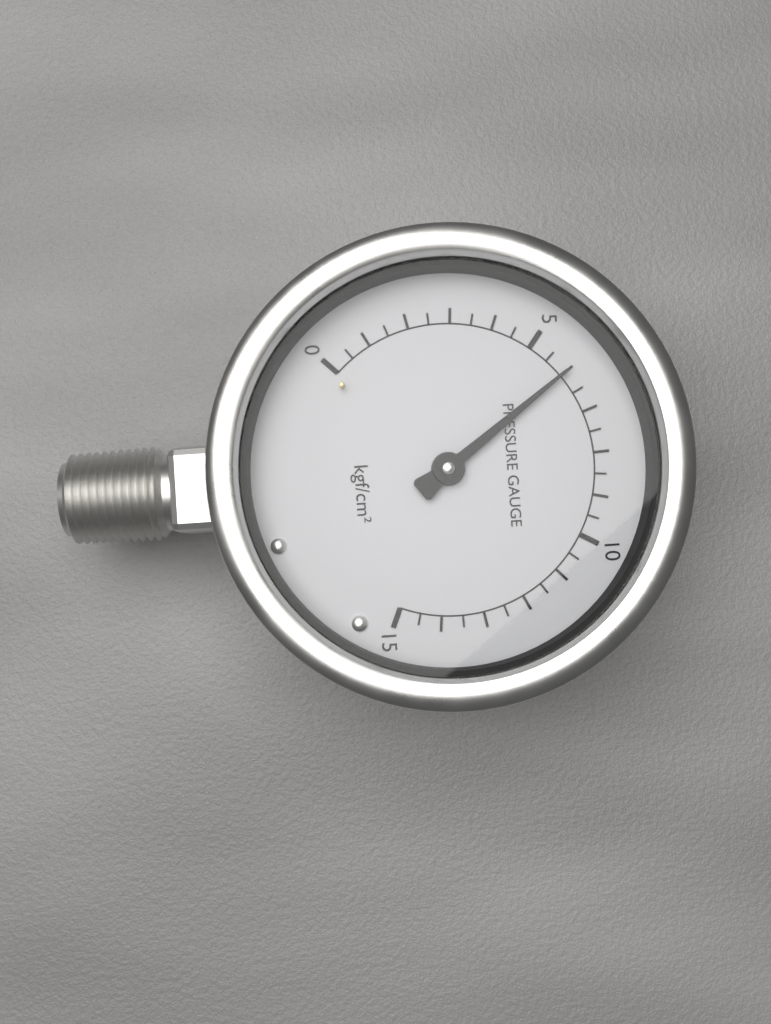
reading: 6.0 kgf/cm²
